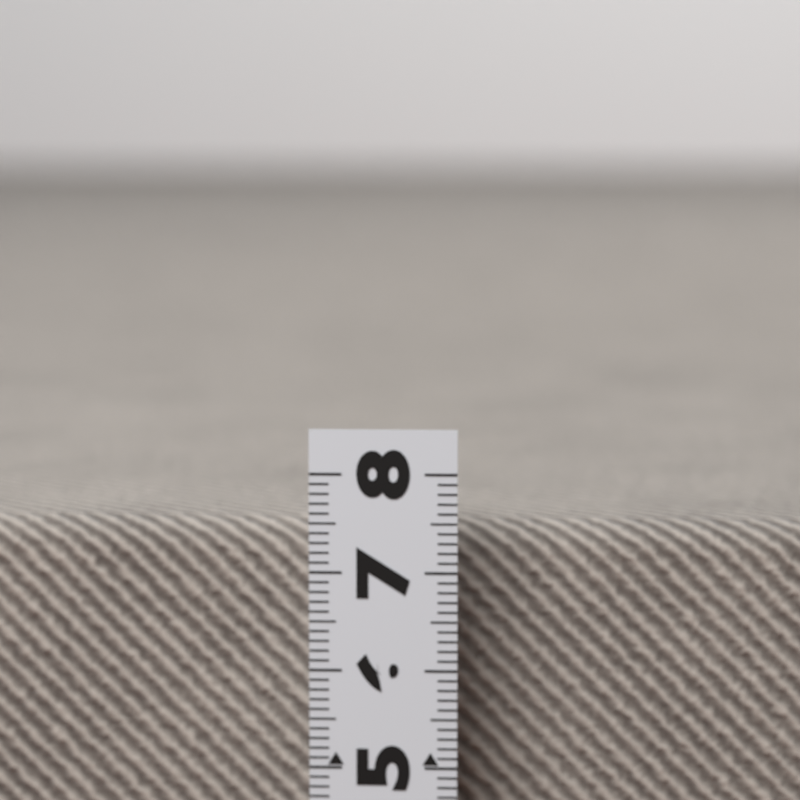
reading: 7.4 (no unit)
